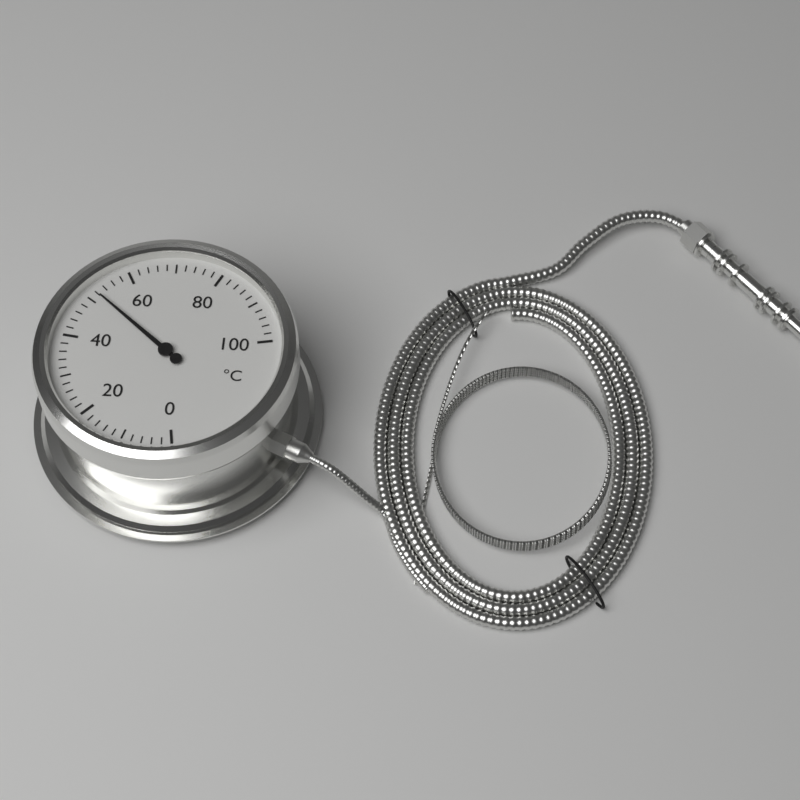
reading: 52 °C
